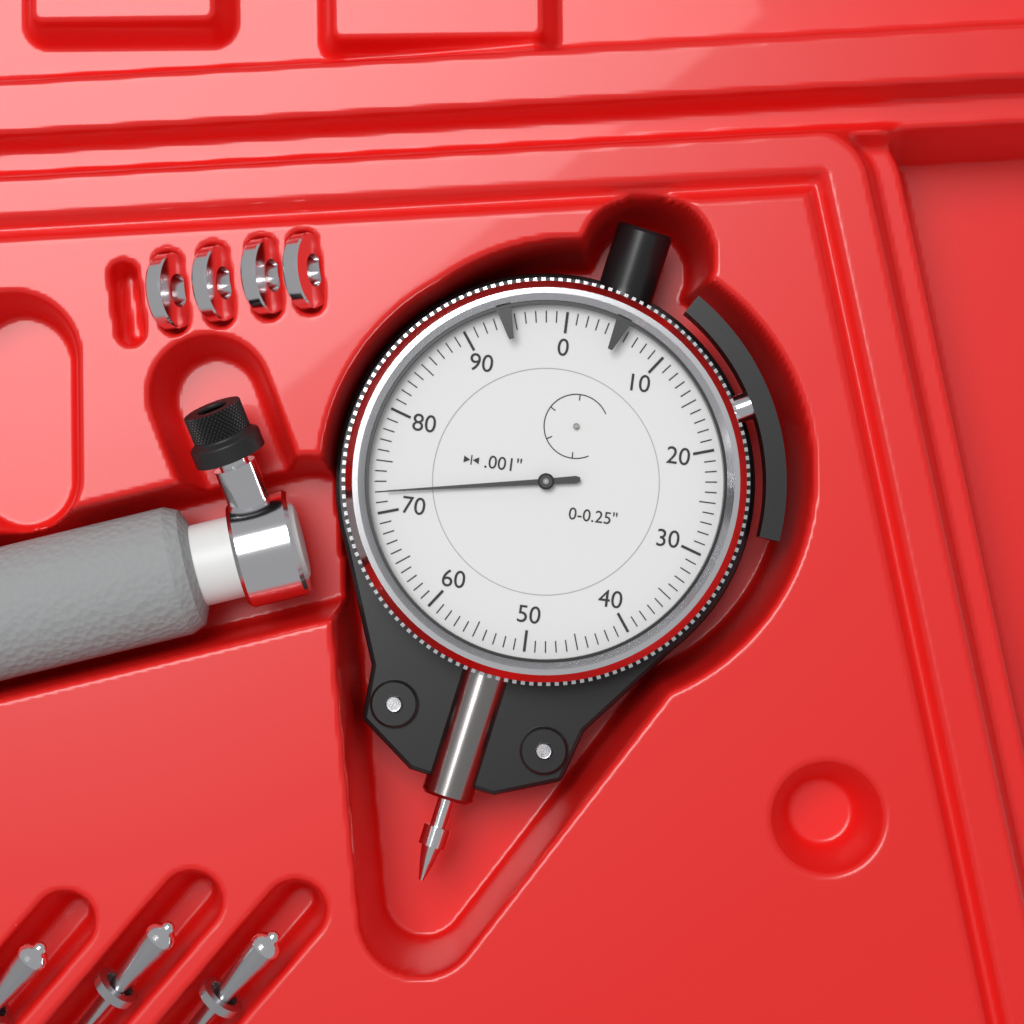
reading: 0.072 in
